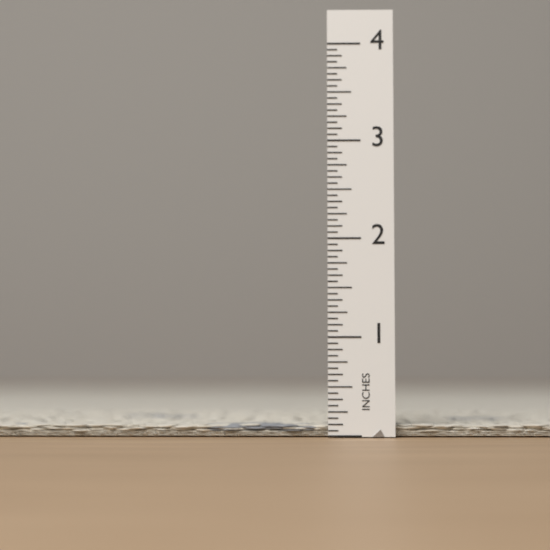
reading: 0.1250 in
